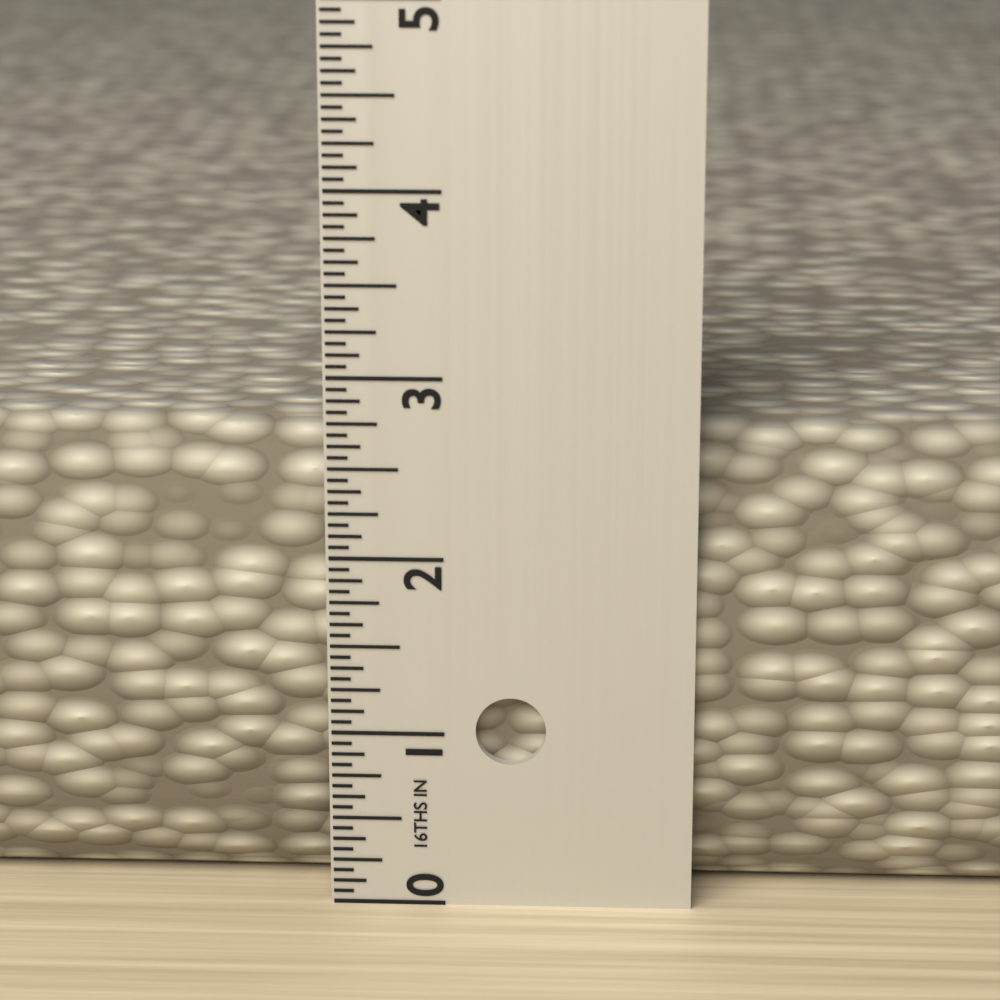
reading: 2.6875 in
